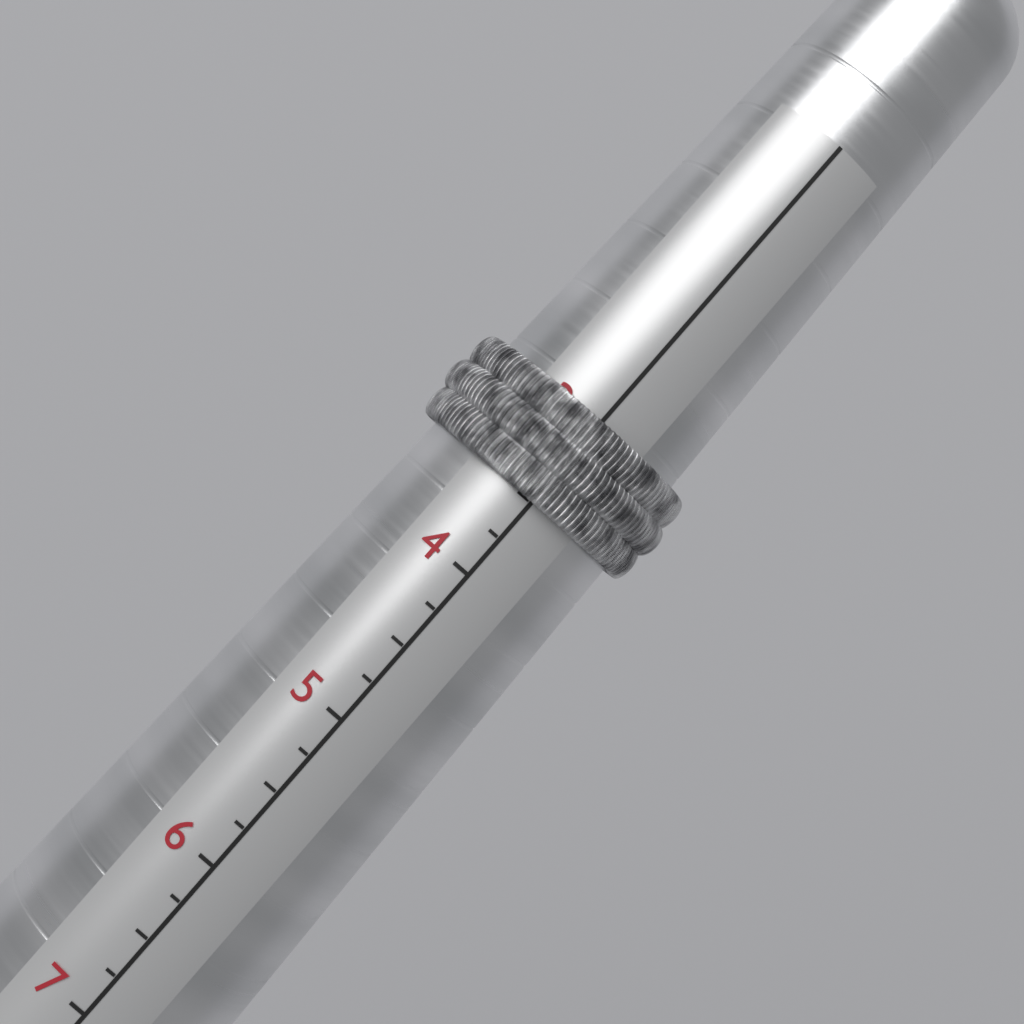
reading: 3.50 (no unit)
